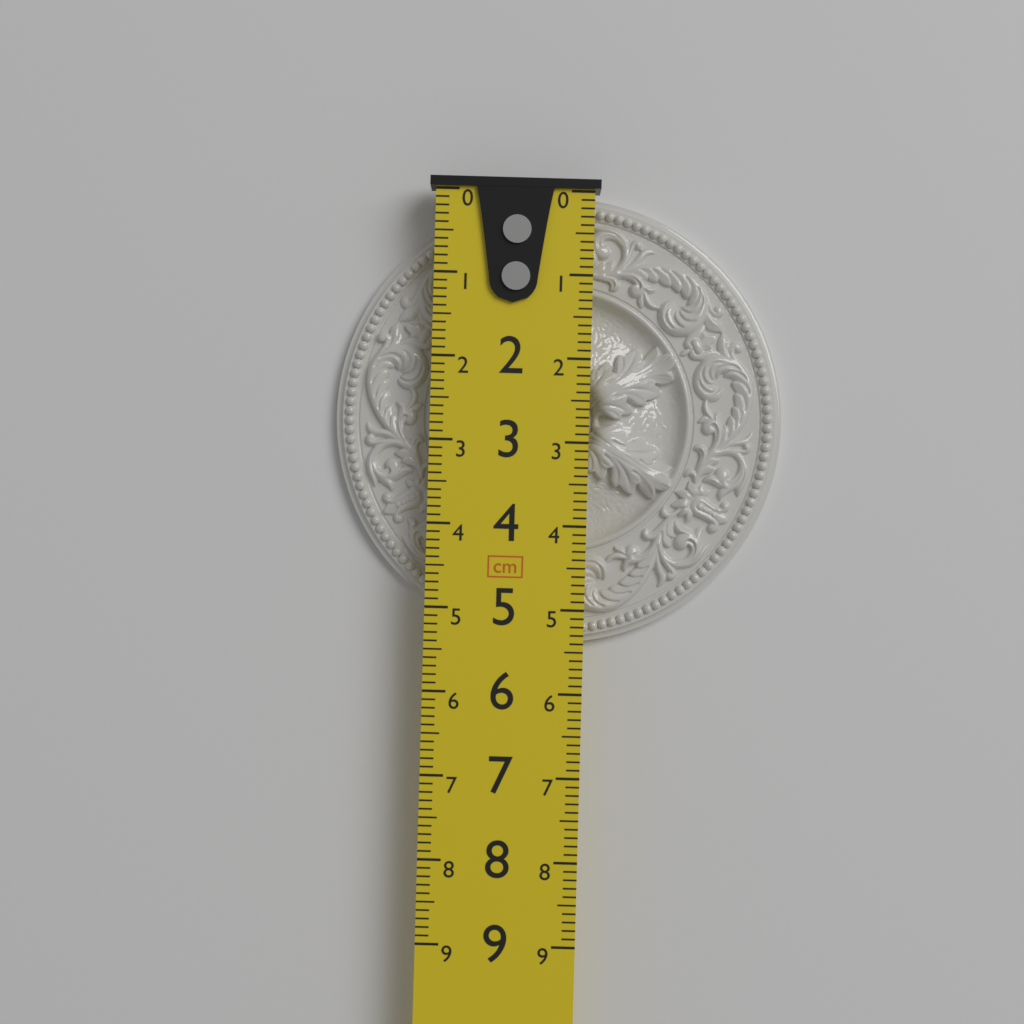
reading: 5.4 cm
